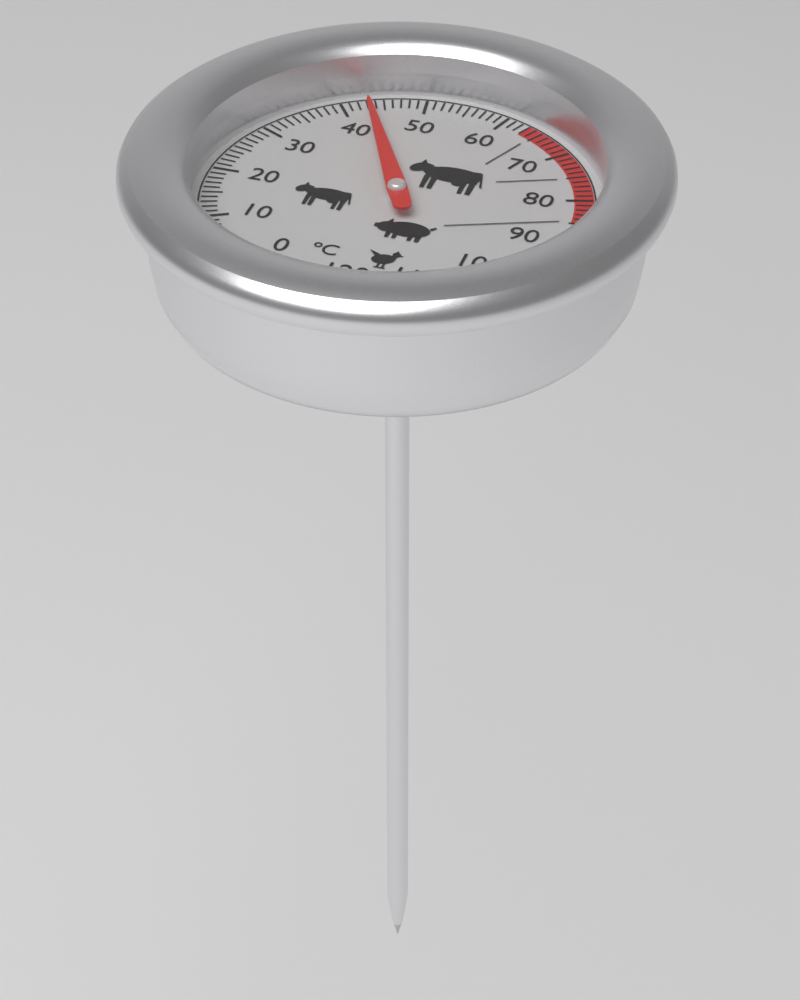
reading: 43 °C
